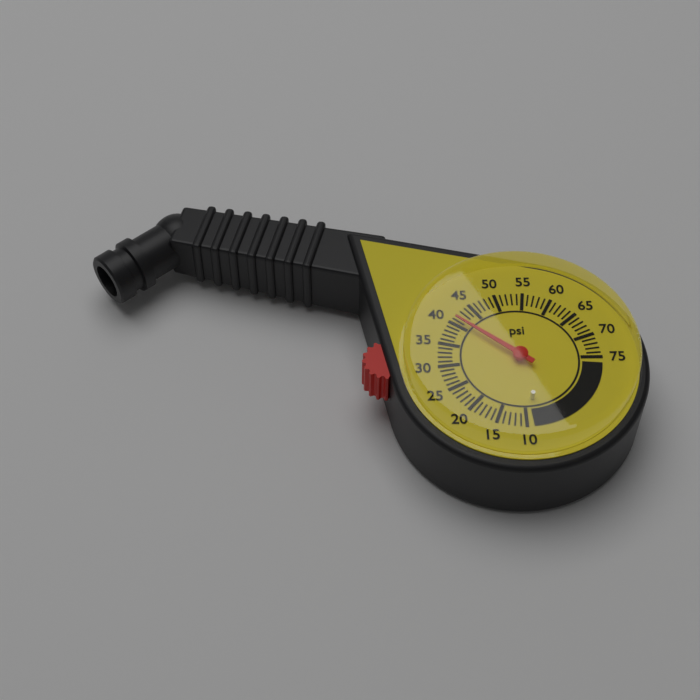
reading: 41 psi
